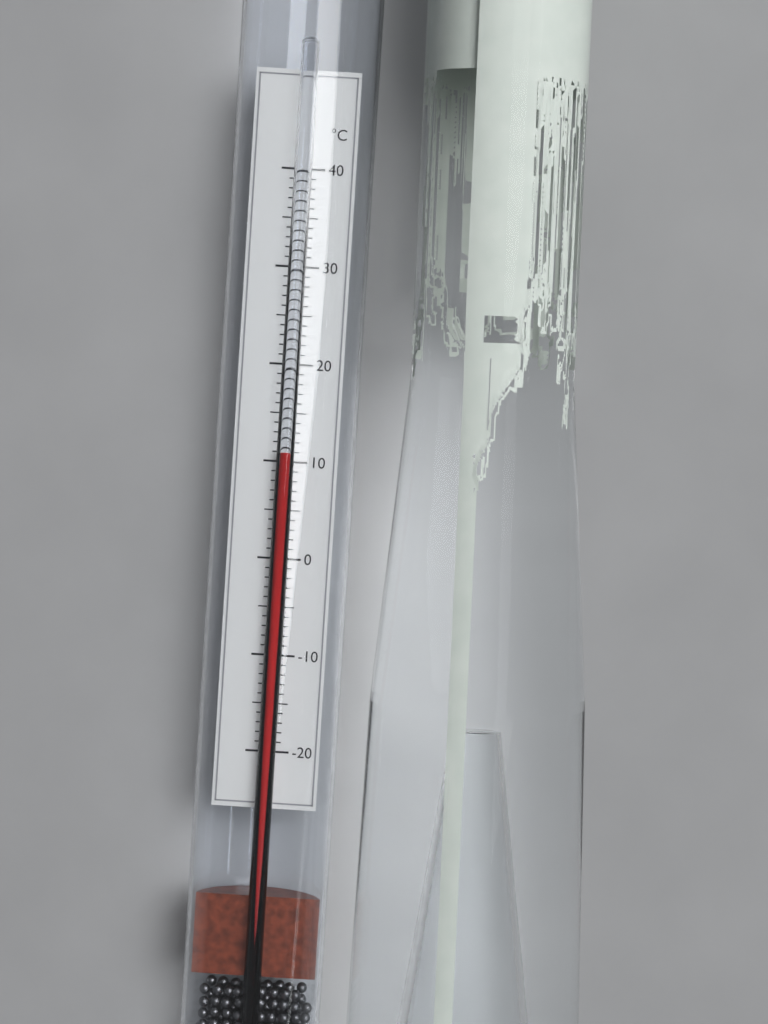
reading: 11 °C
